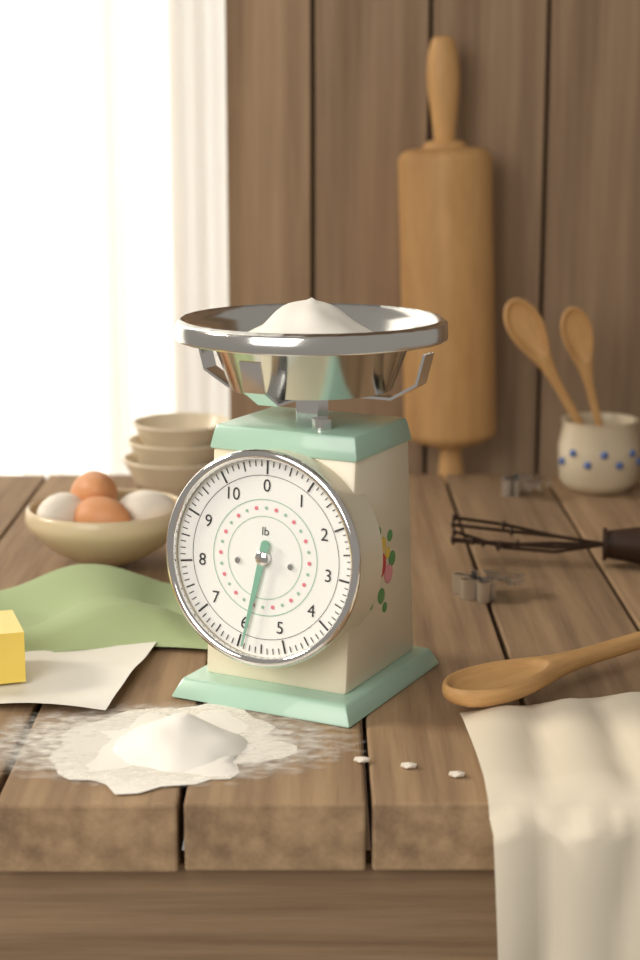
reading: 5.875 lb
